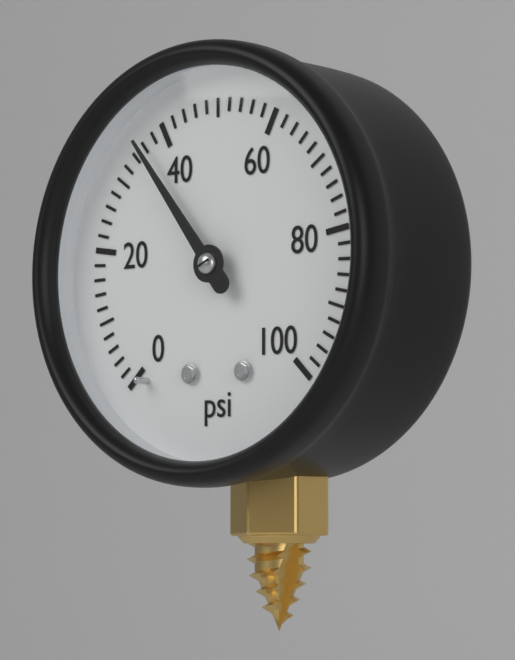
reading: 36 psi
